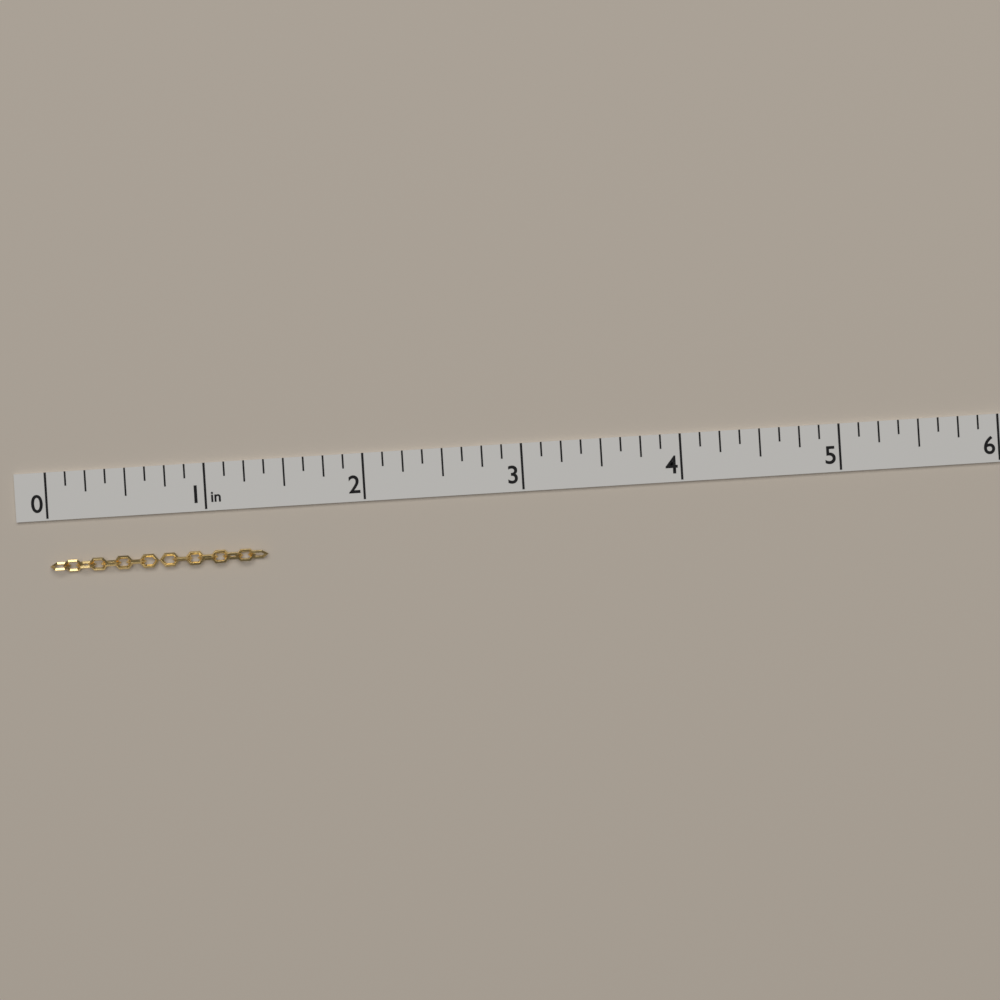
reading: 1.375 in
